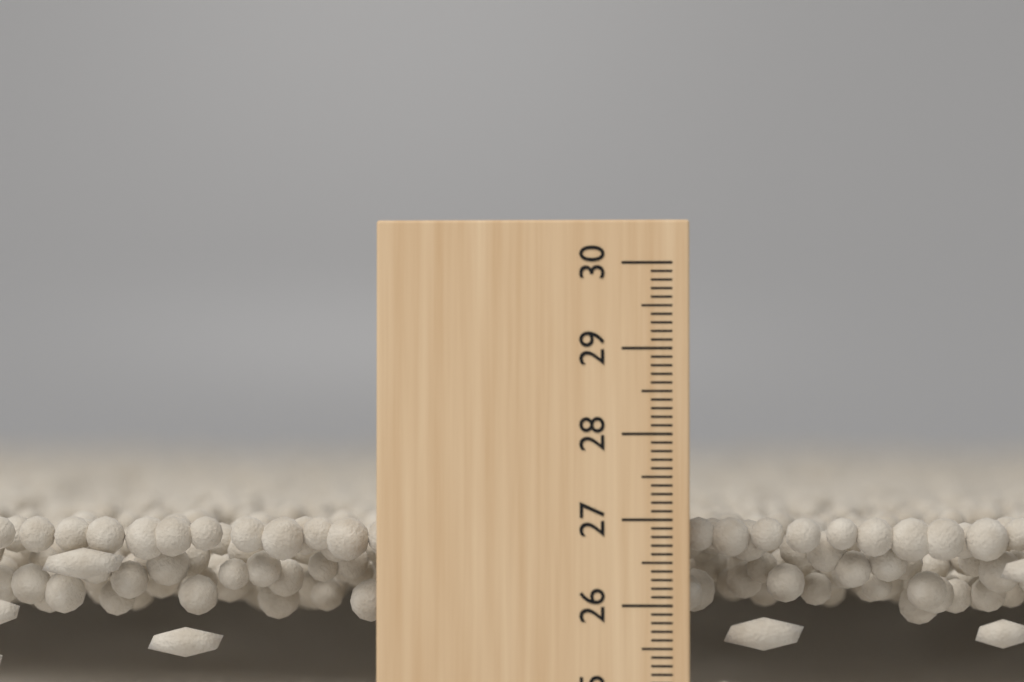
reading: 27.0 cm
